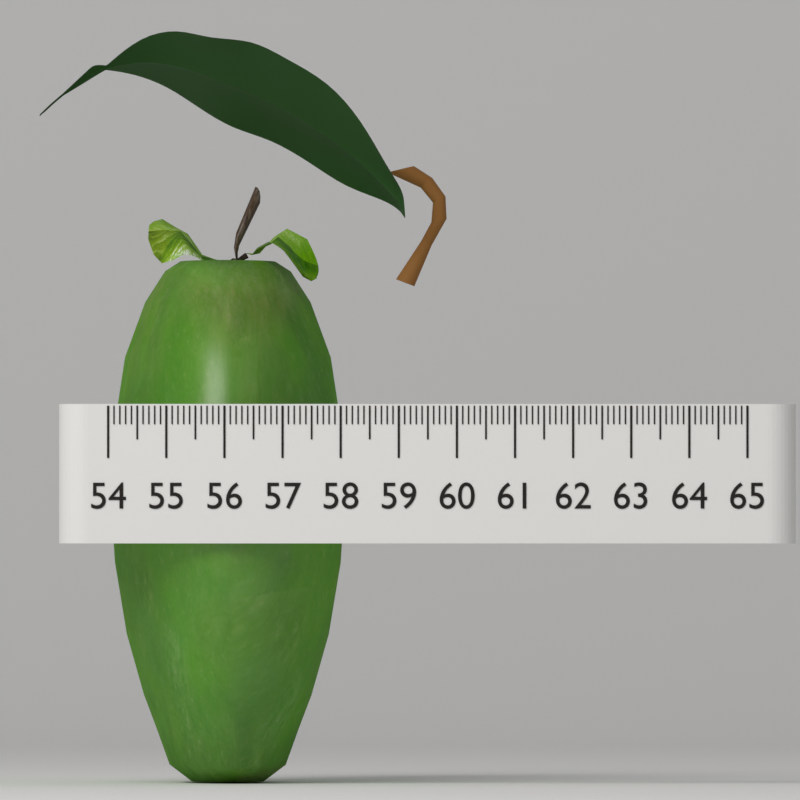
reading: 58.1 (no unit)
